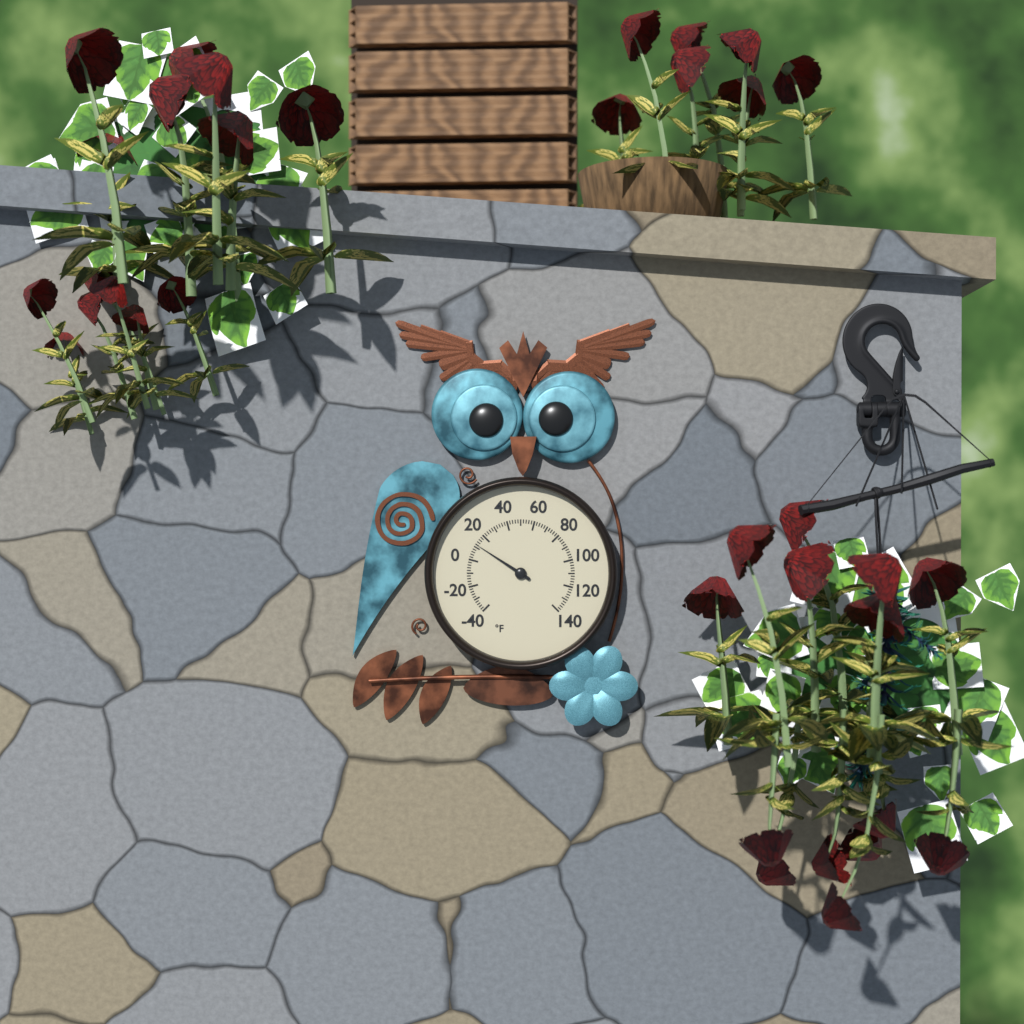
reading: 12 °F
